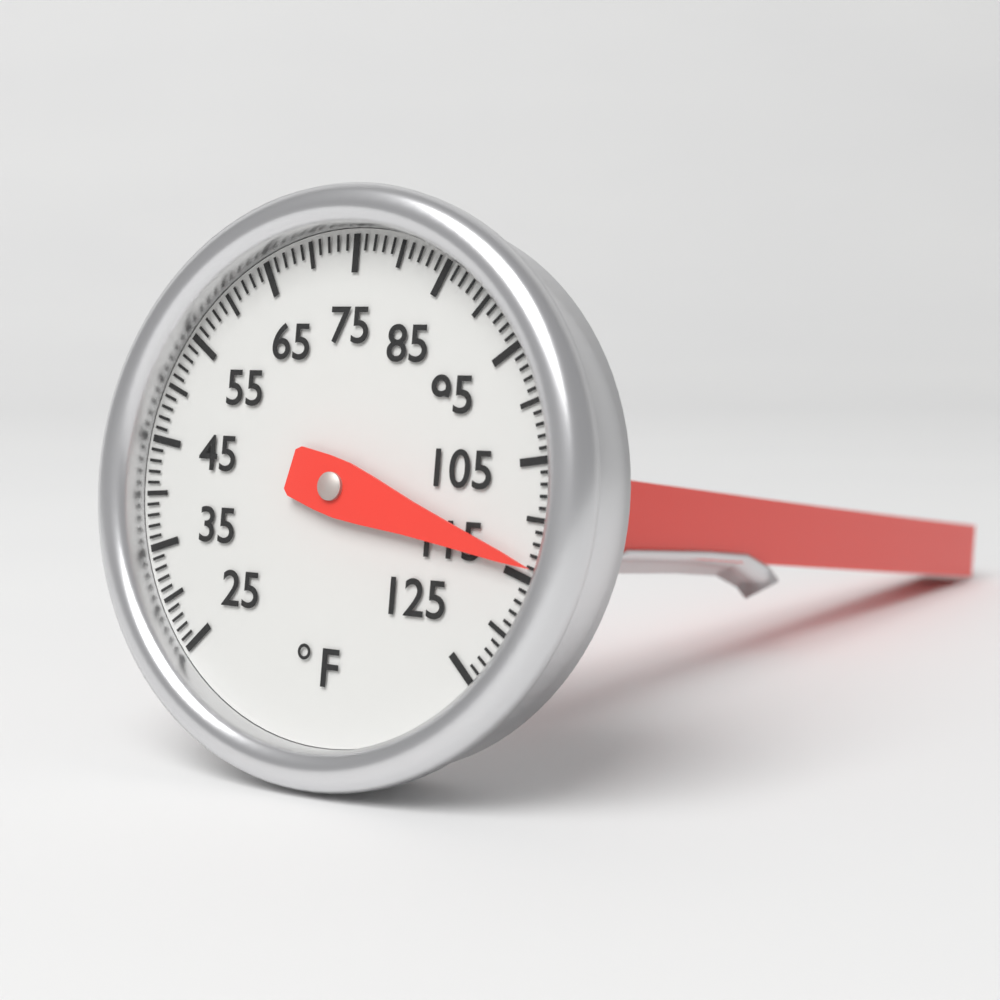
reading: 114 °F
